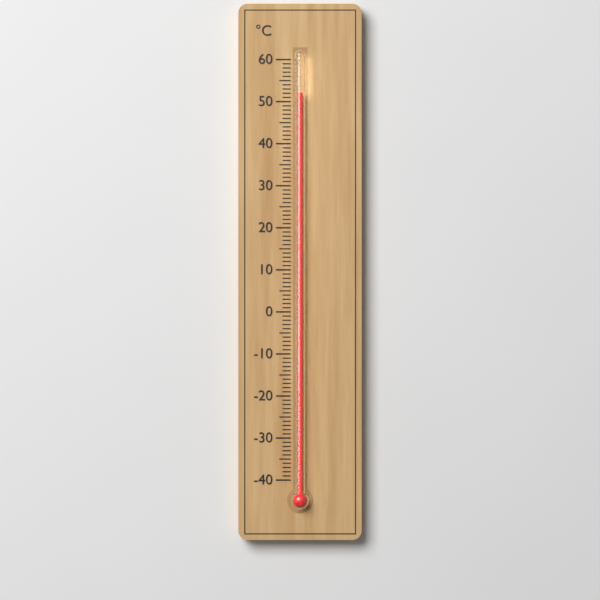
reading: 52 °C
